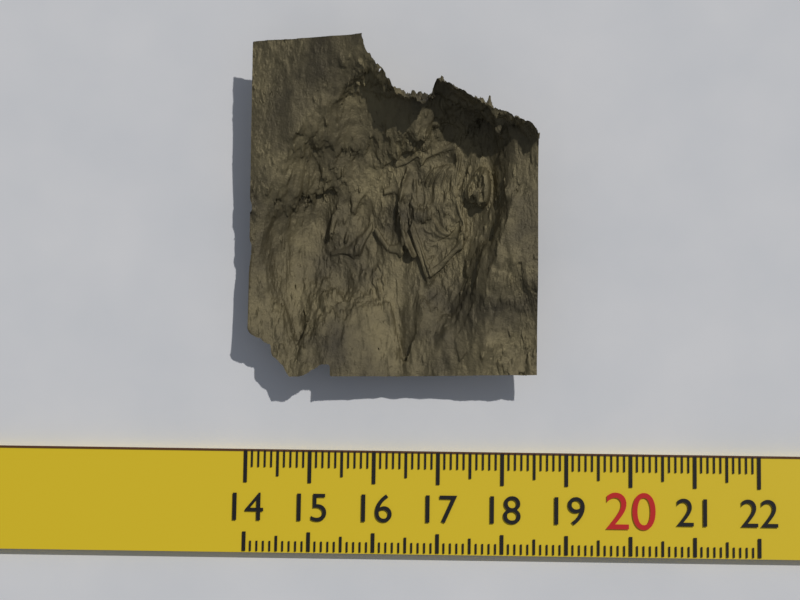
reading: 18.5 (no unit)
